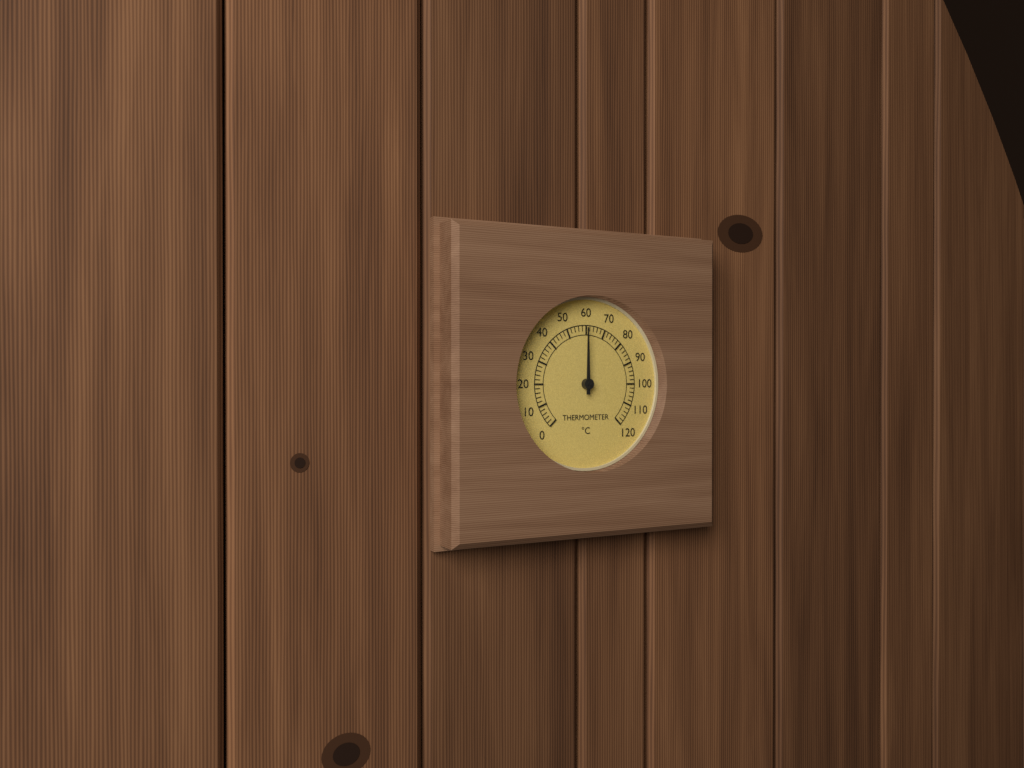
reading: 60 °C
